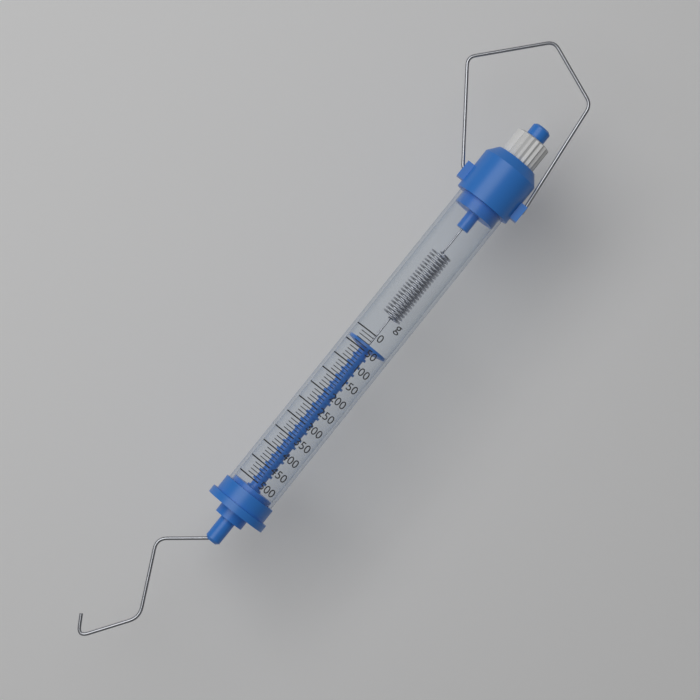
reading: 30 g
